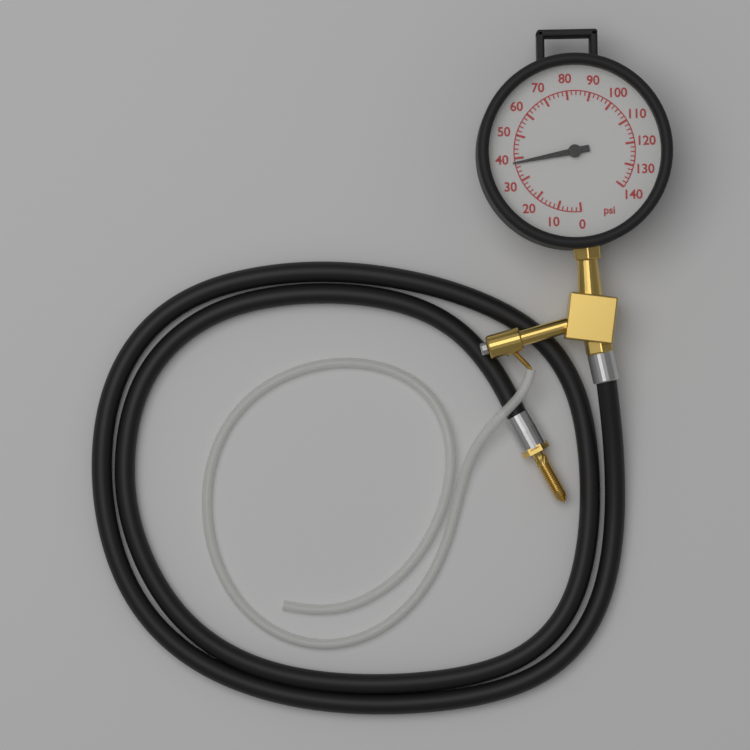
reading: 38 psi
